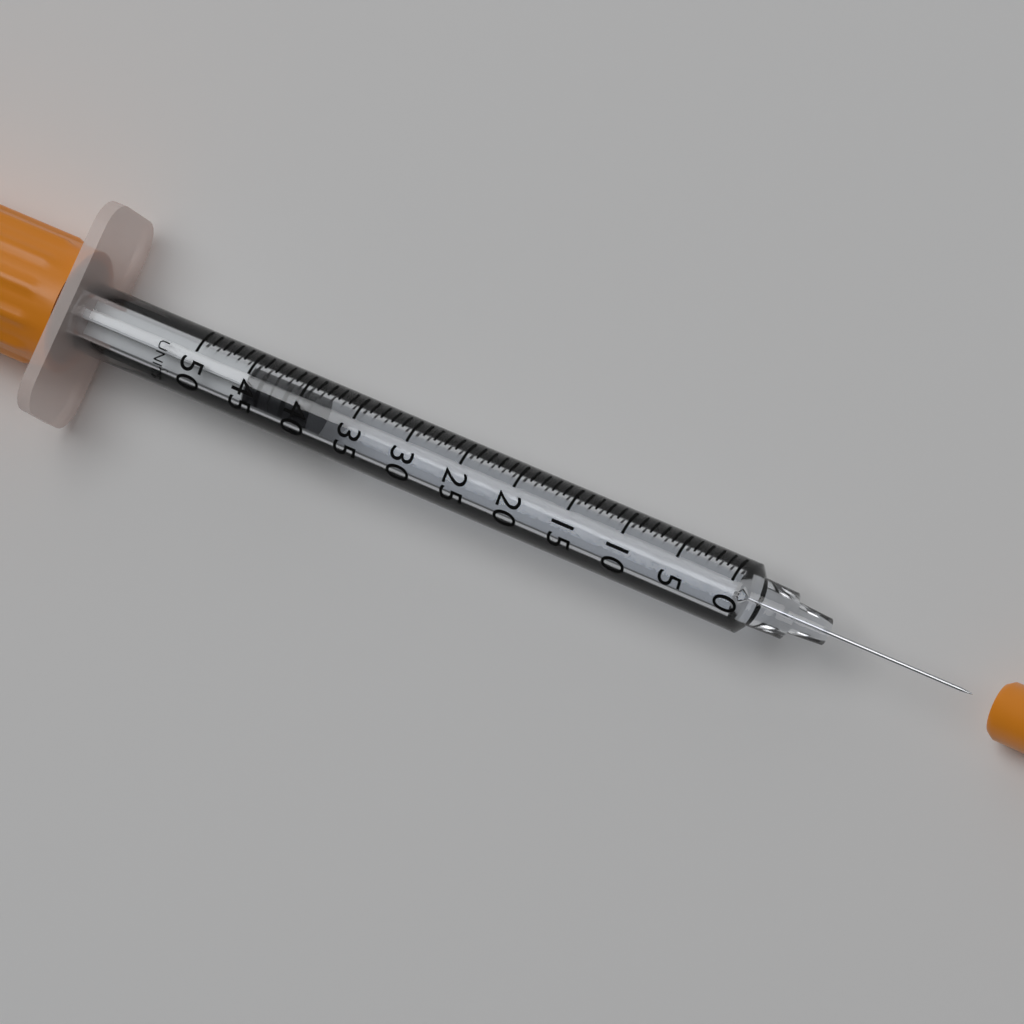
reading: 39 UNITS
